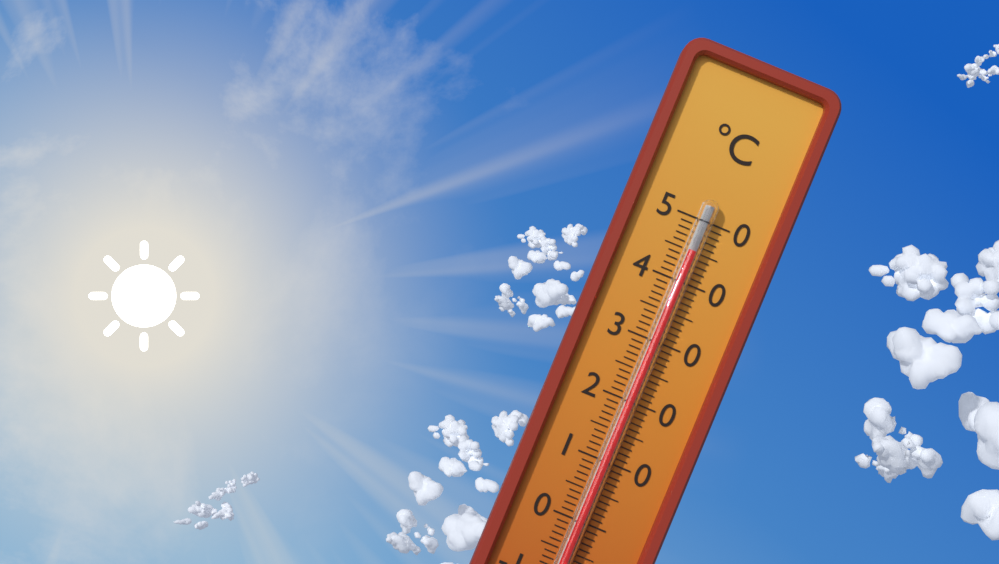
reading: 45 °C
